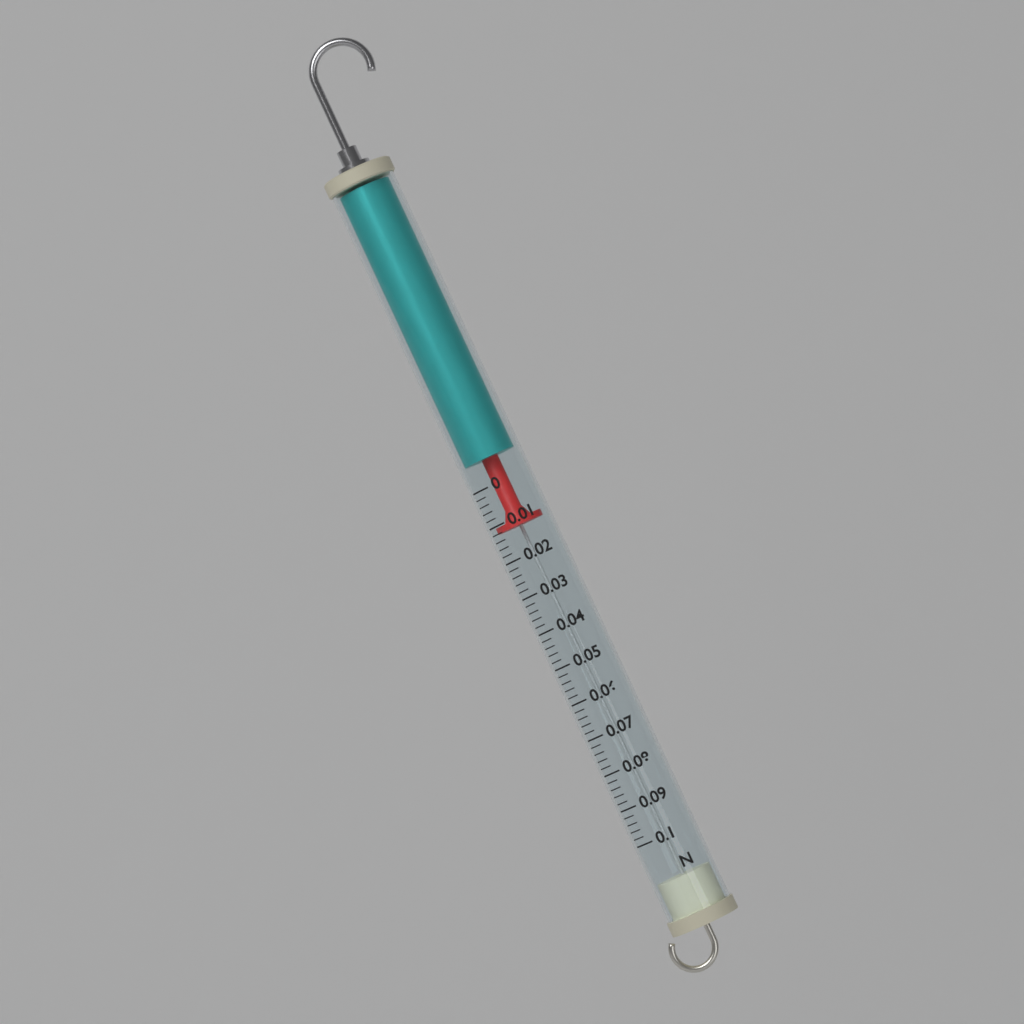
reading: 0.012 N
